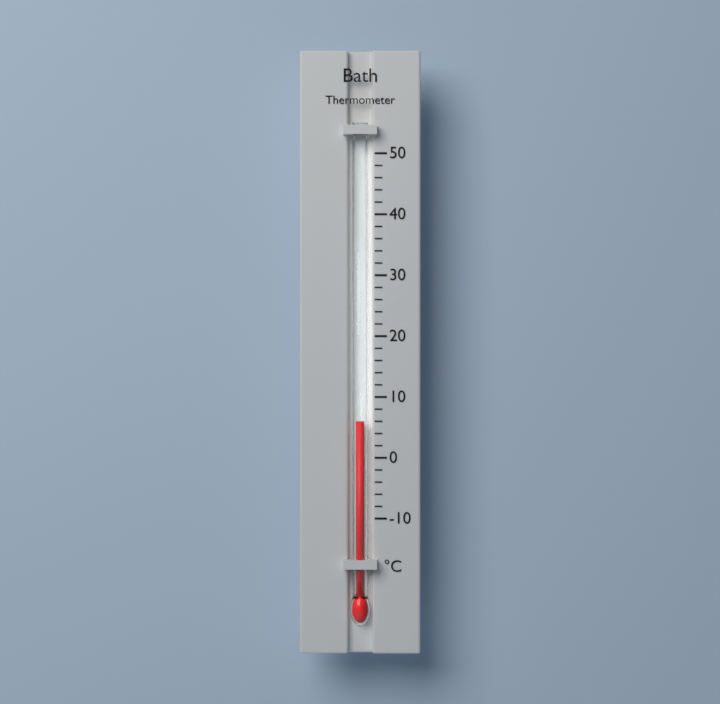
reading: 6 °C
